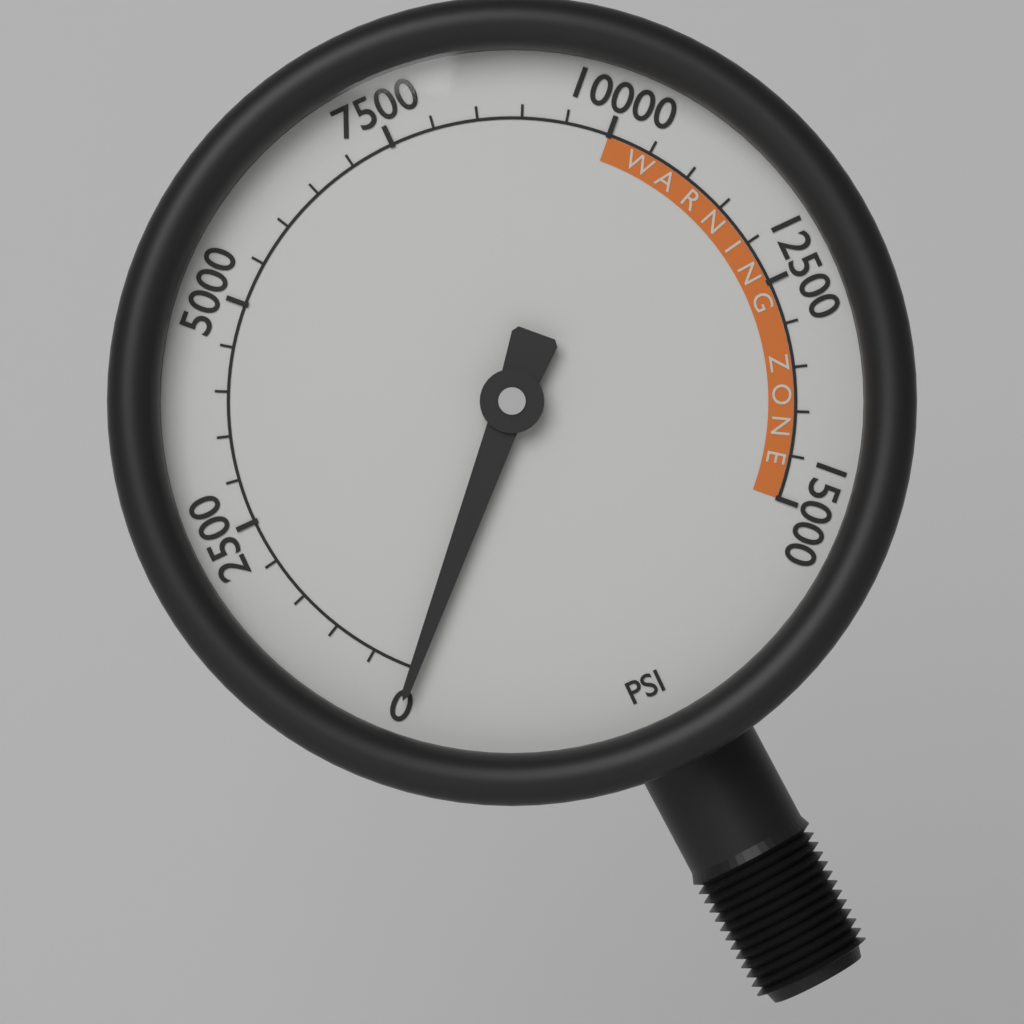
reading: 0 psi
